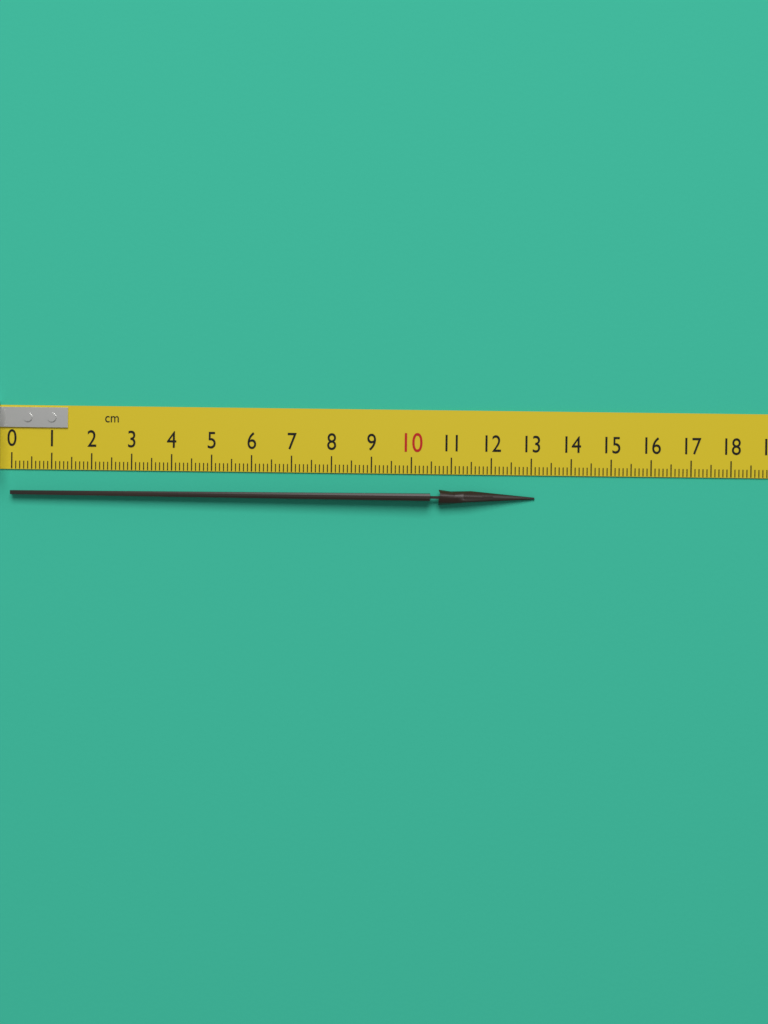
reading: 13.1 cm
